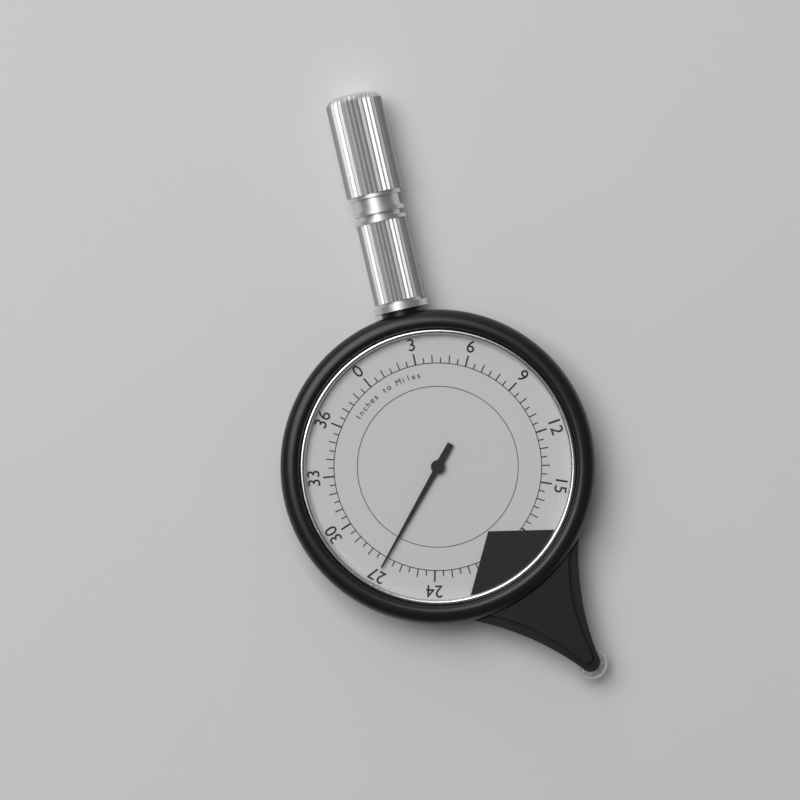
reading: 27.0 inches
